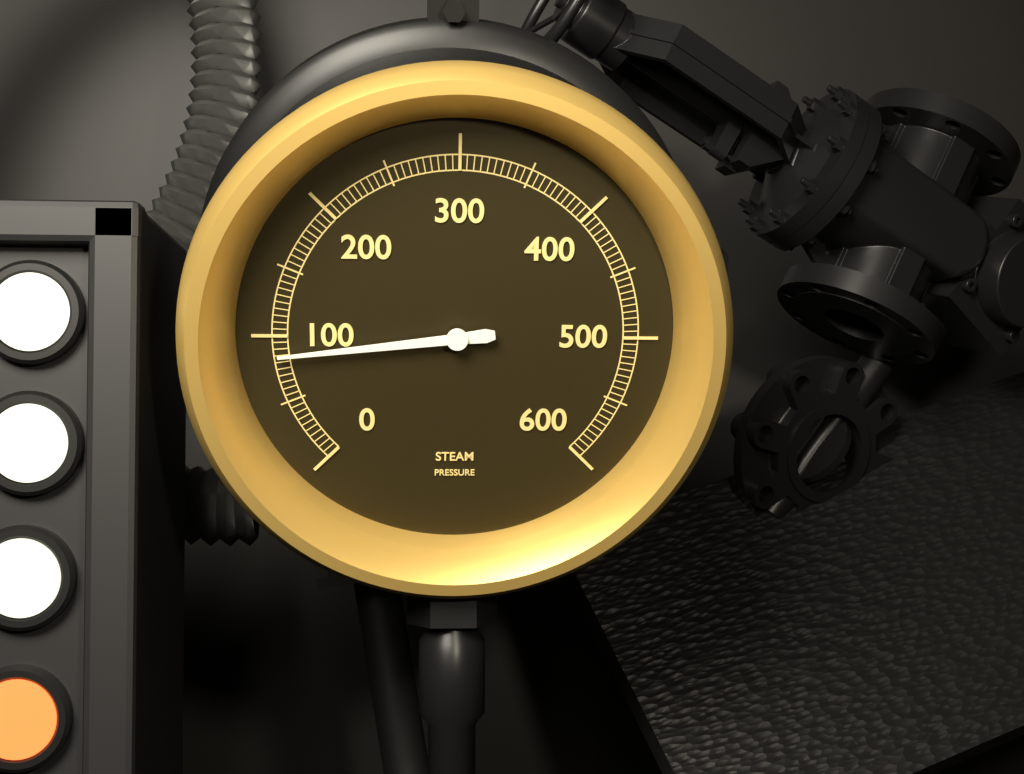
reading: 85 (no unit)
